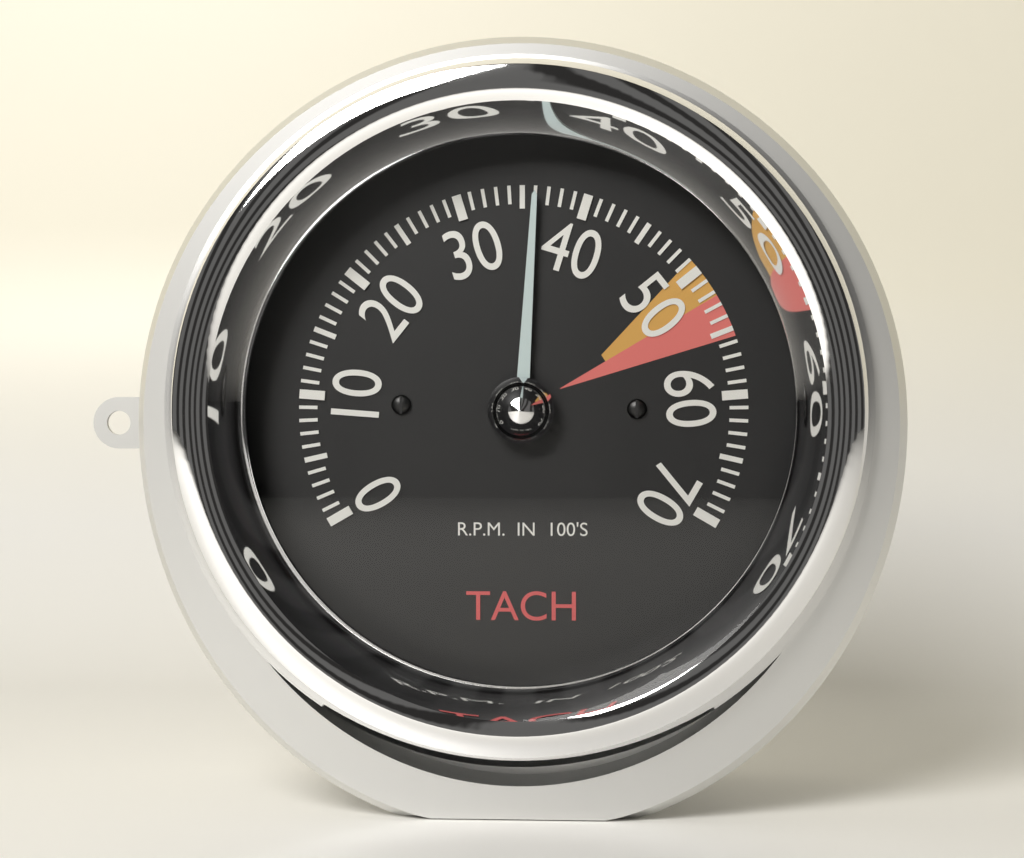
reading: 36 RPM x100
